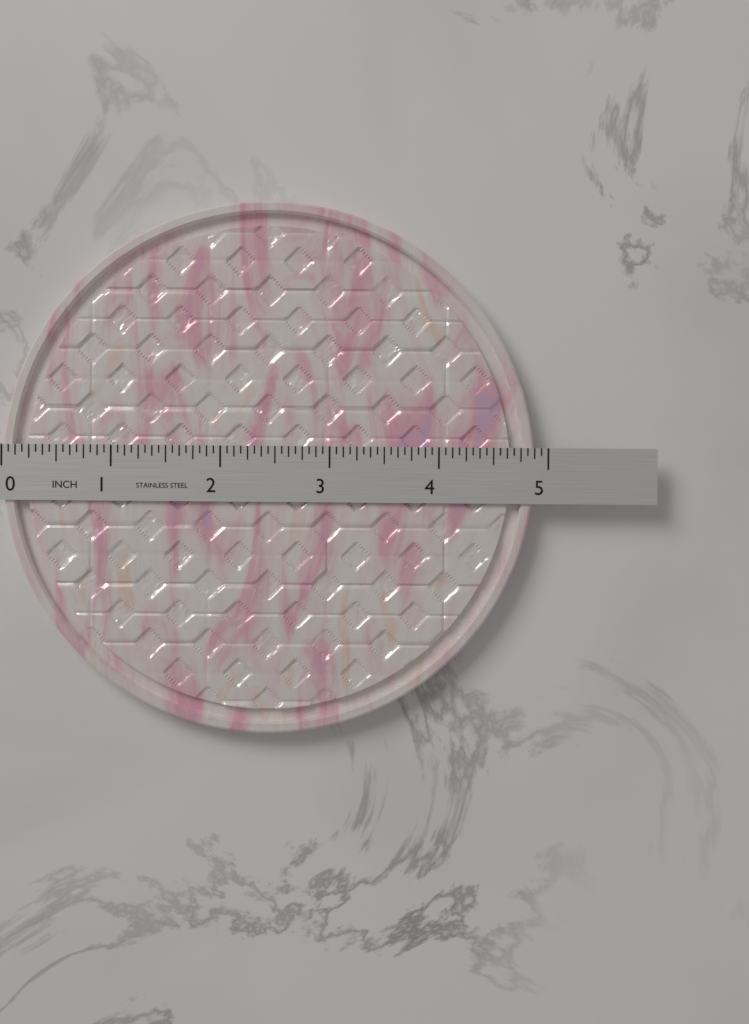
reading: 4.8750 in
